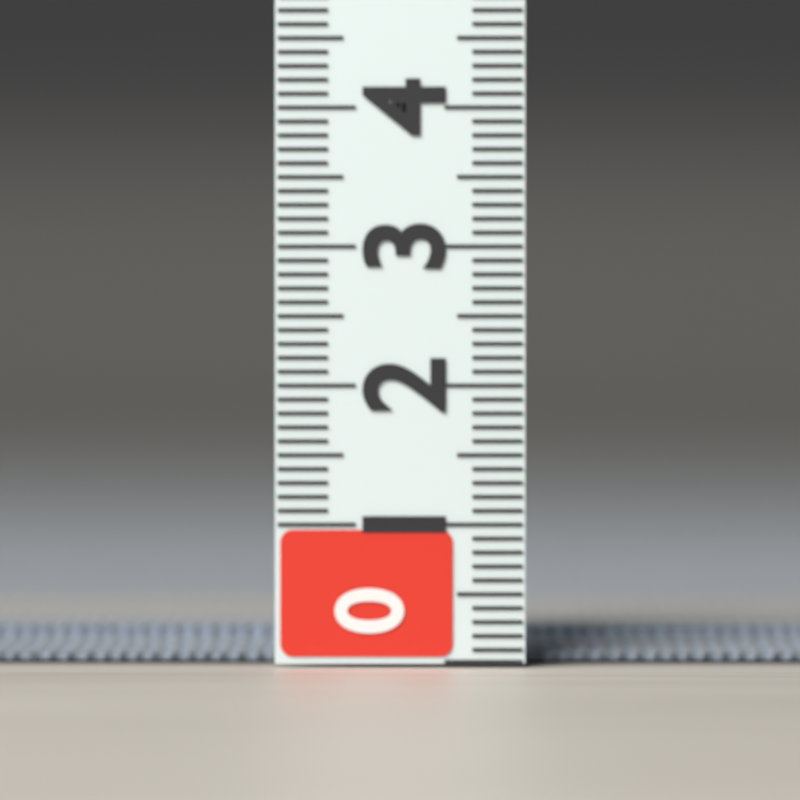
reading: 0.2 (no unit)
